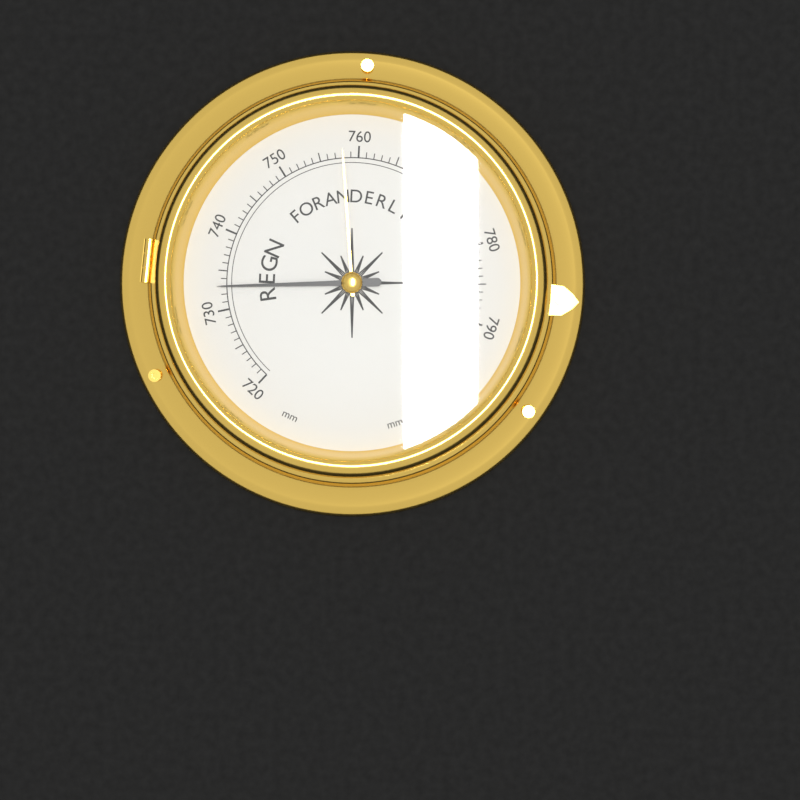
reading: 733 mm
